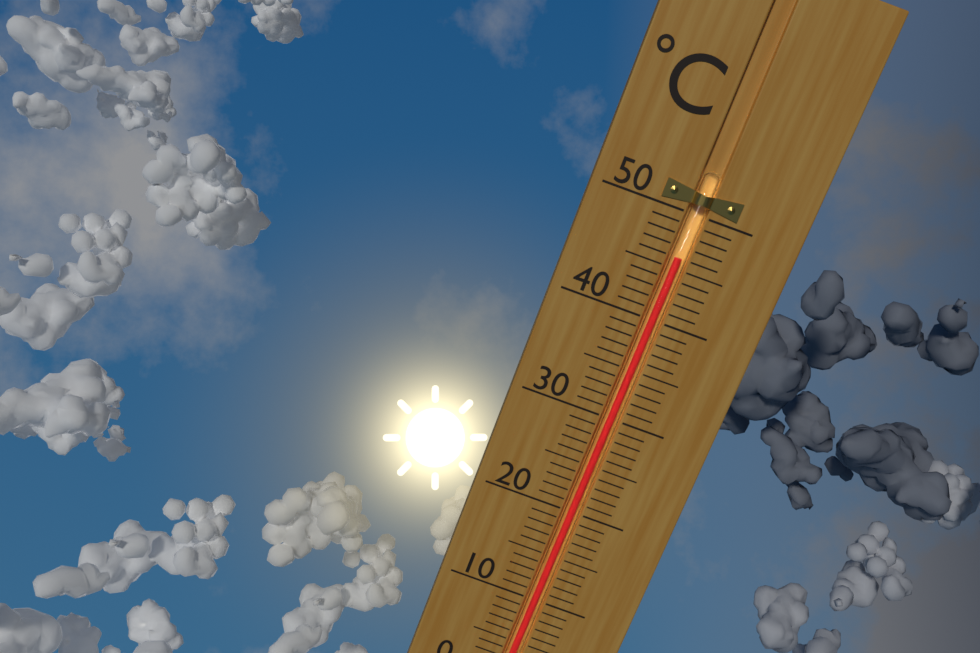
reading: 46 °C
